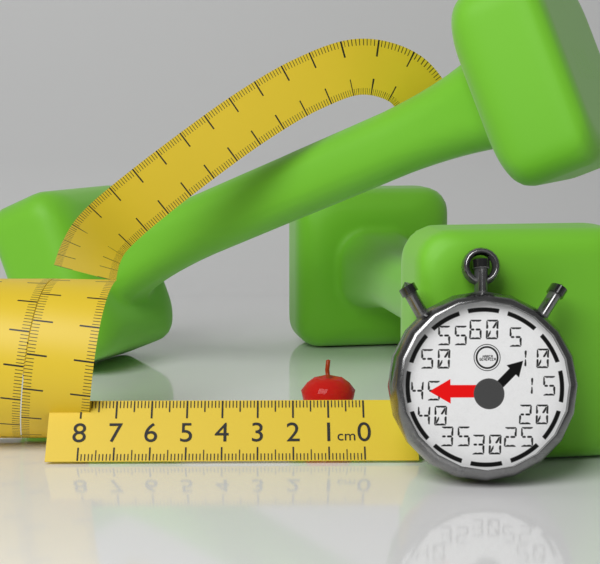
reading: 1.7 cm
